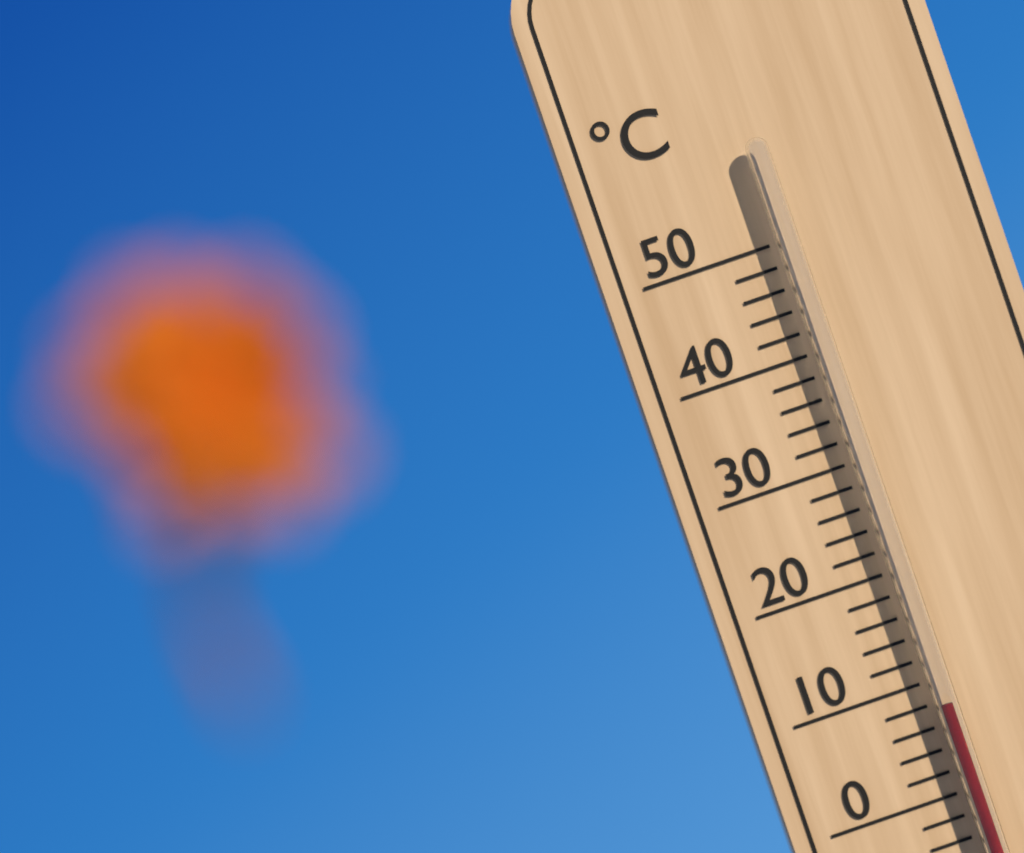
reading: 8 °C
